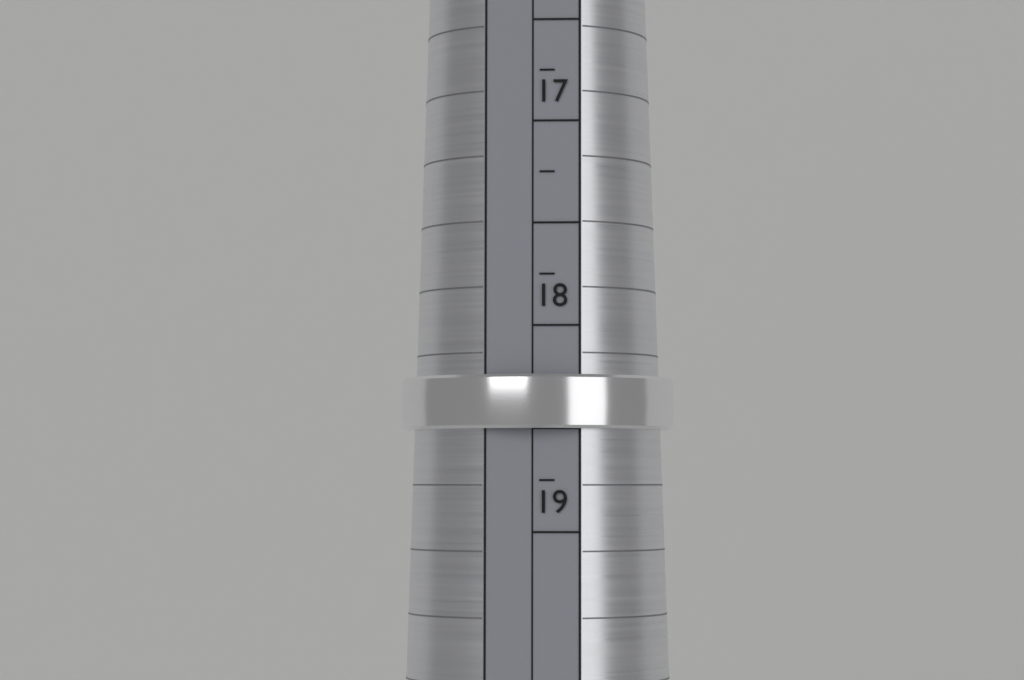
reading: 18.50 mm
